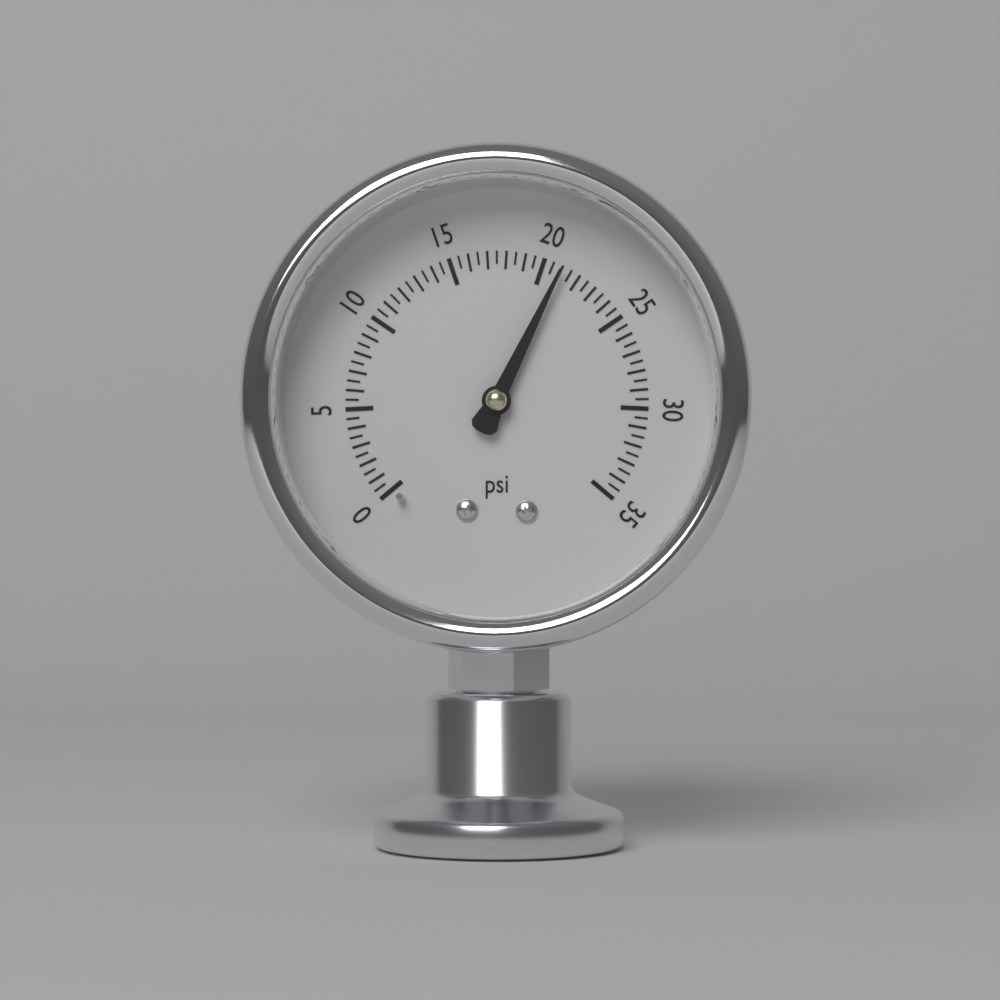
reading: 21.0 psi
